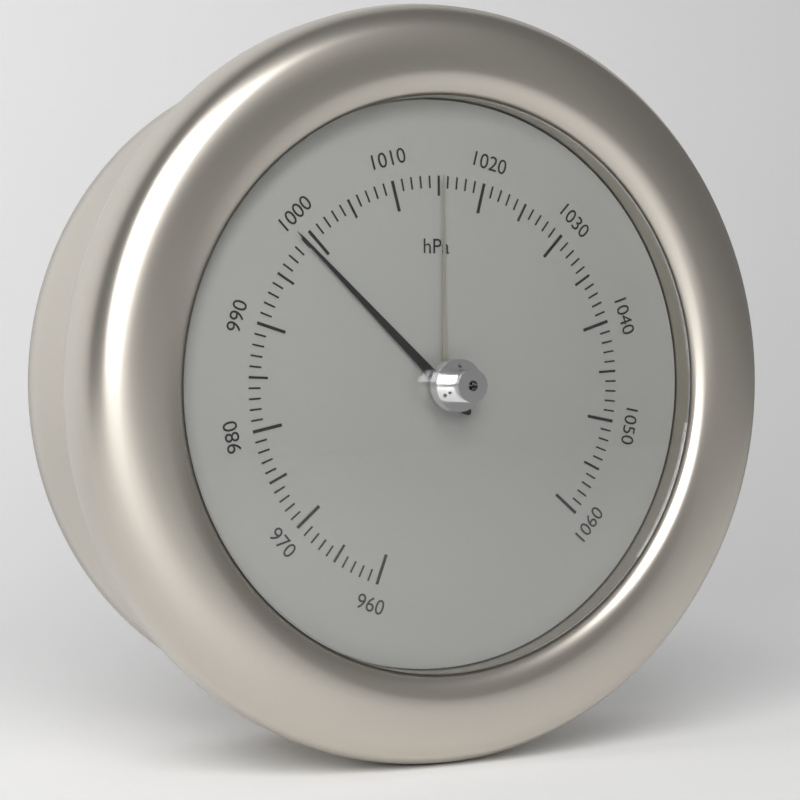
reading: 999 hPa
